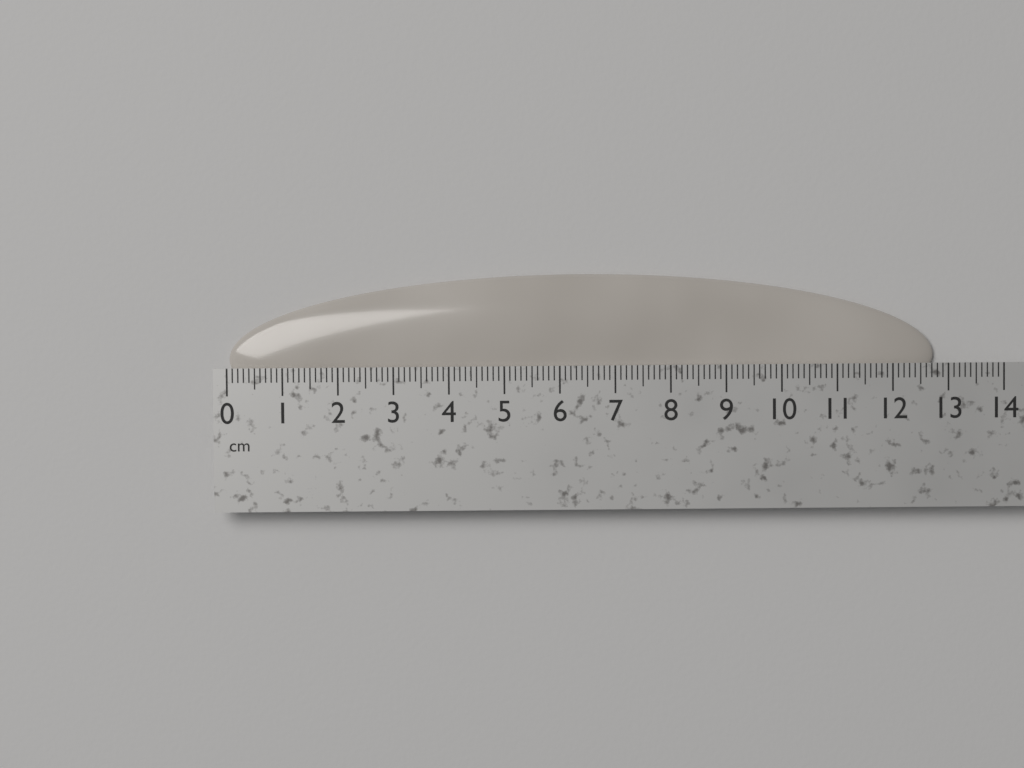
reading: 12.8 cm
